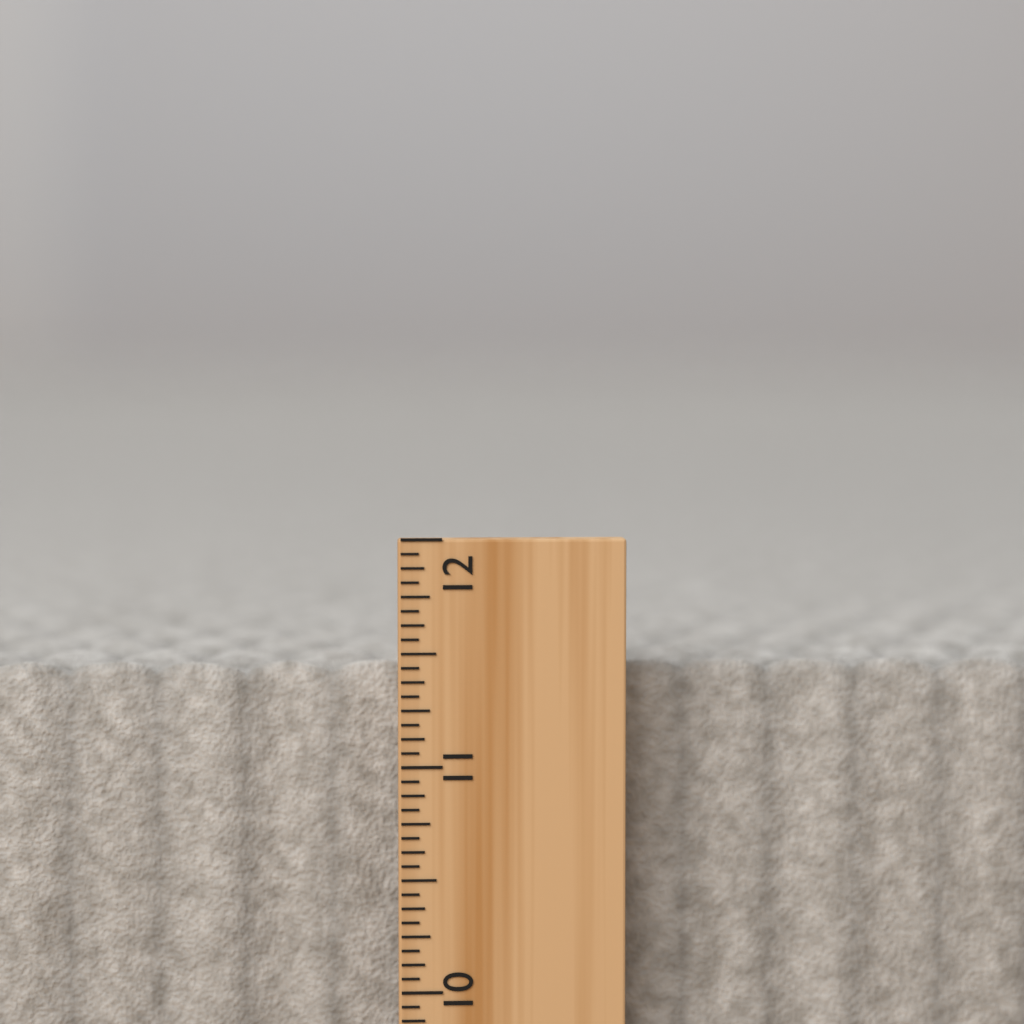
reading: 11.4375 inch
